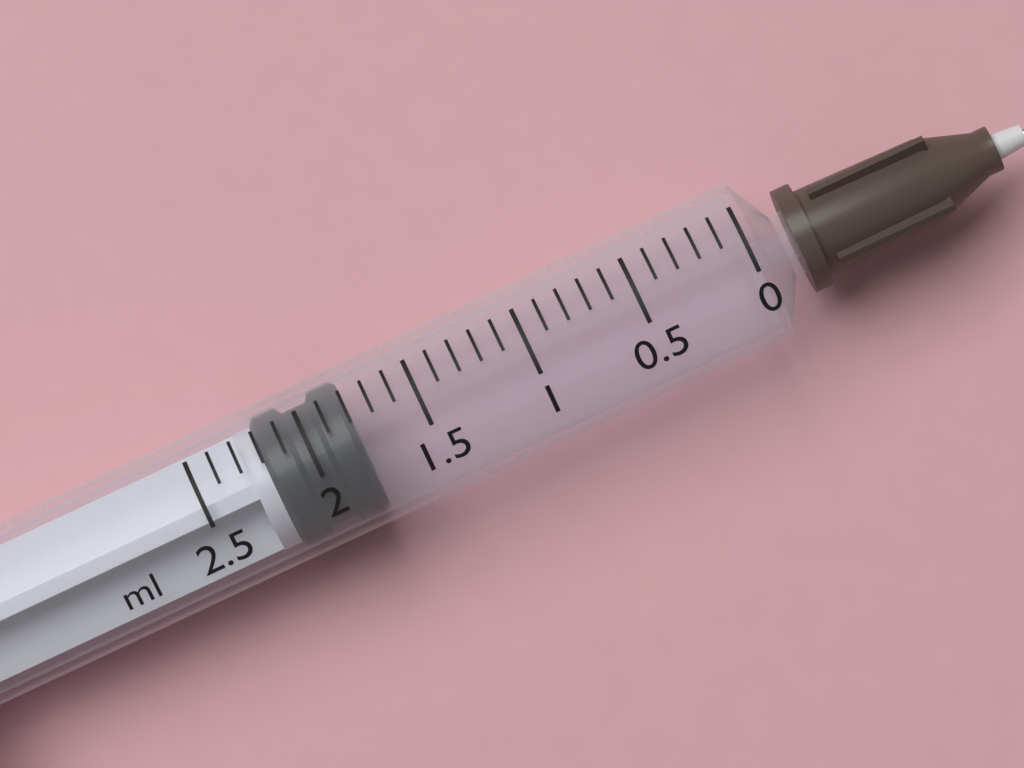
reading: 1.8 ml
